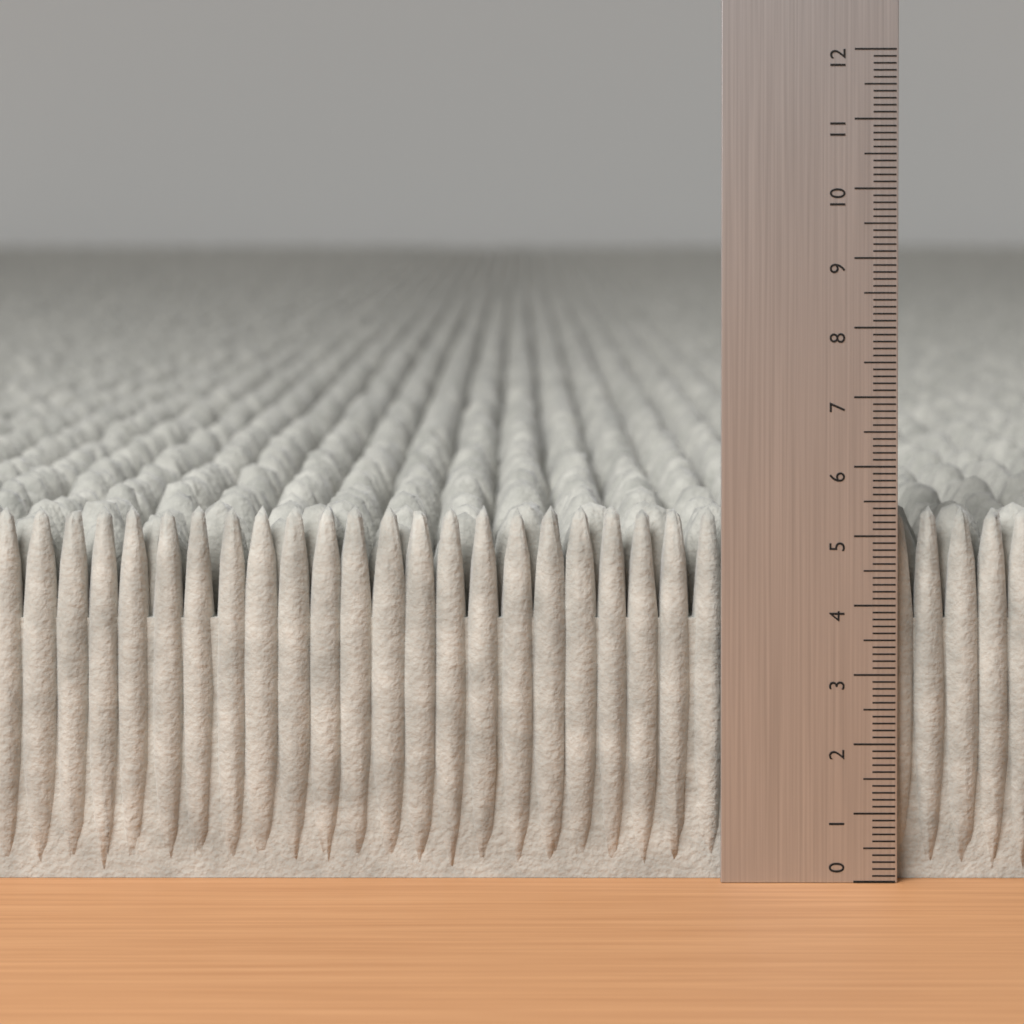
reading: 5.4 (no unit)
